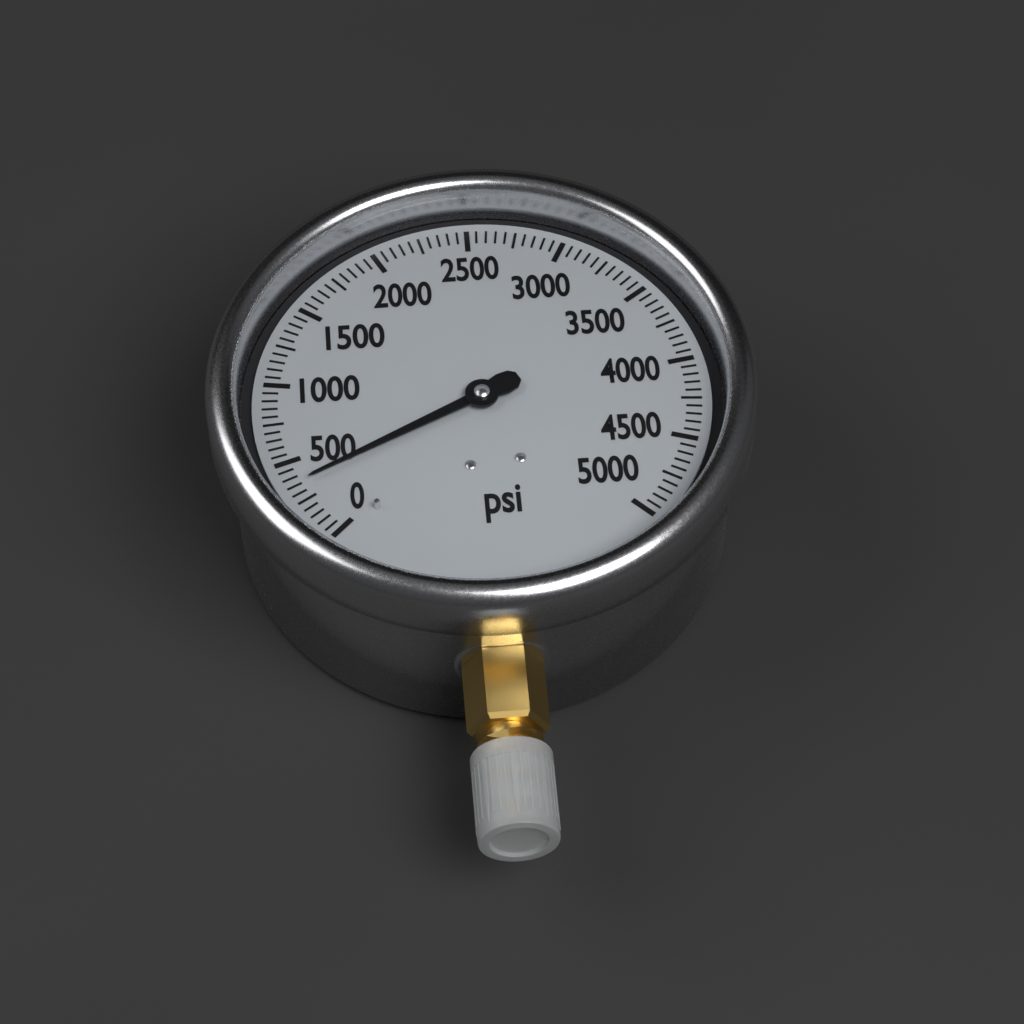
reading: 350 psi
